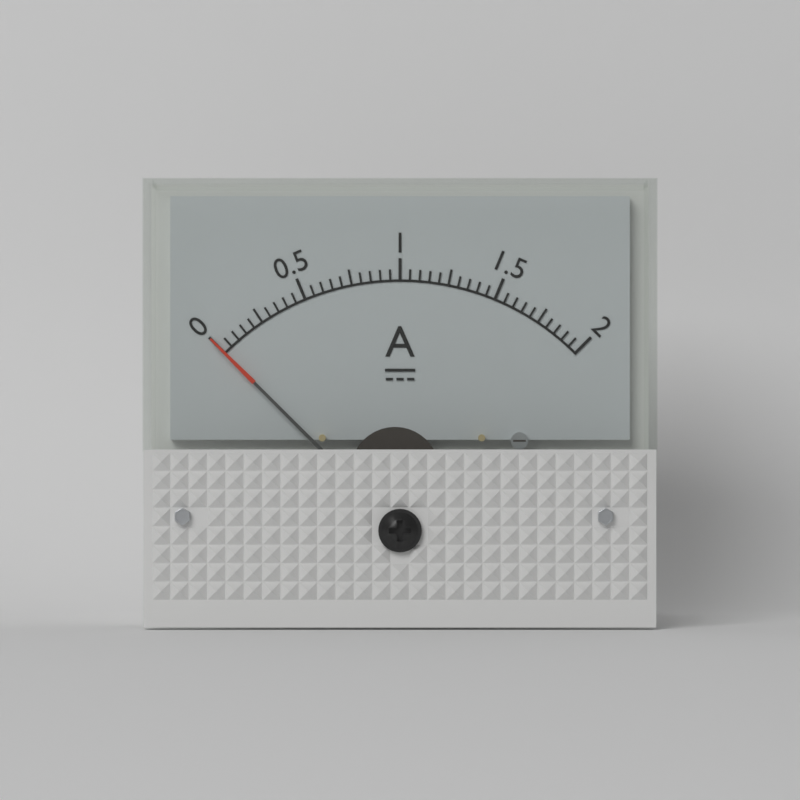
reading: 0.00 A
